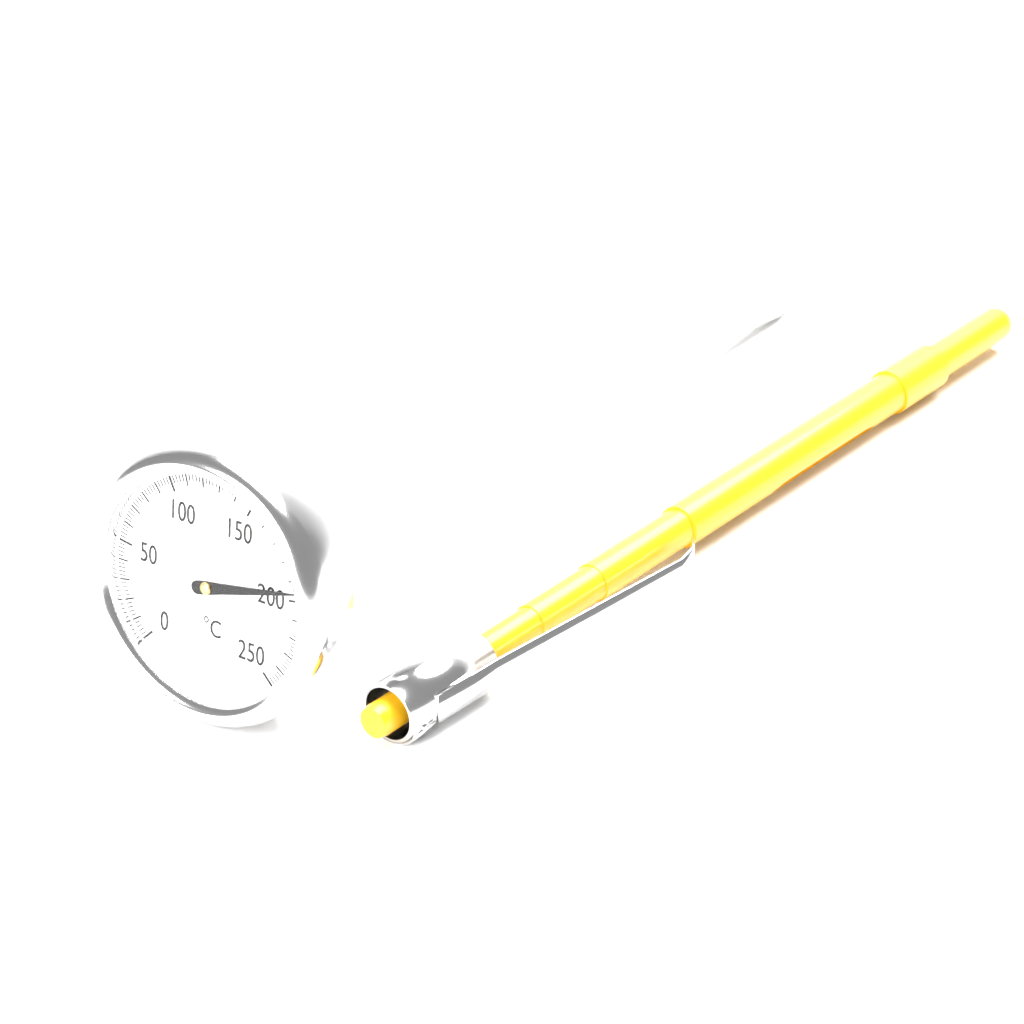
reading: 196 °C
